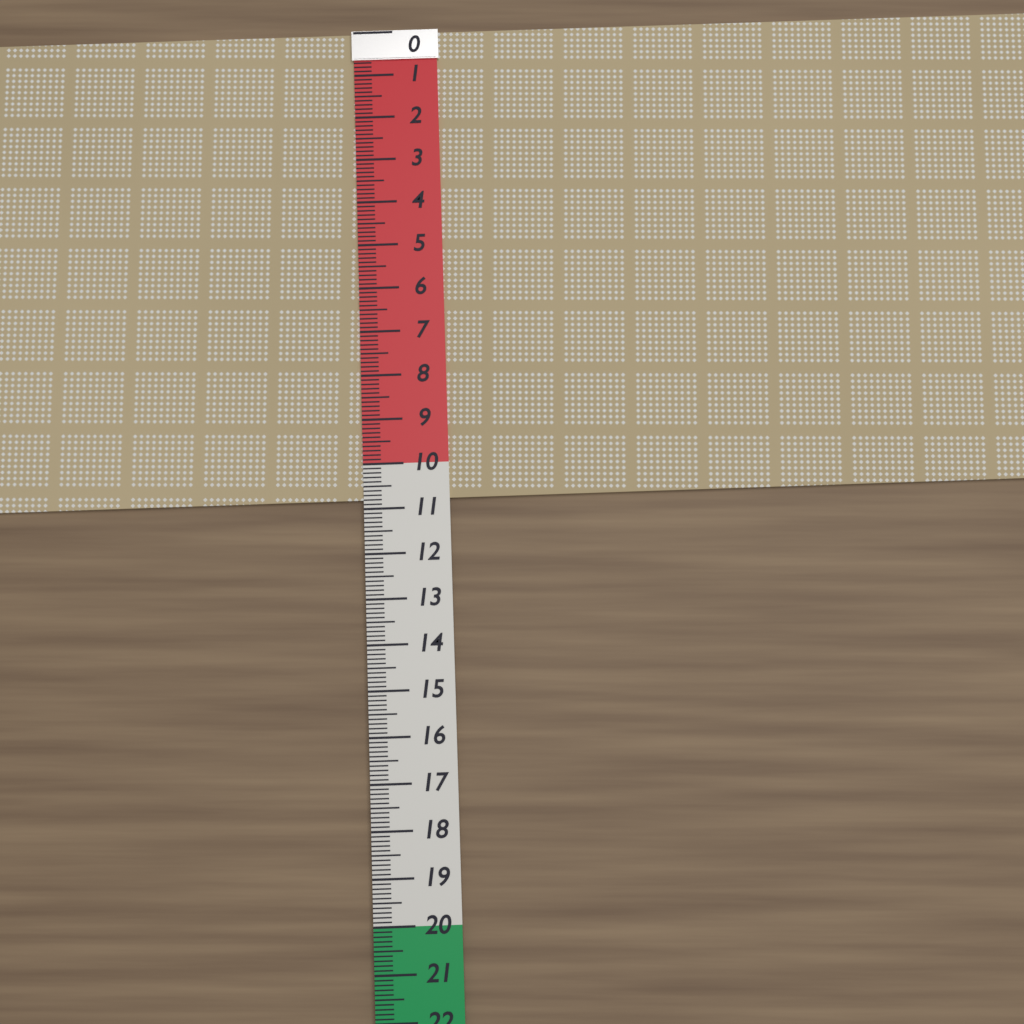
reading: 10.8 (no unit)
